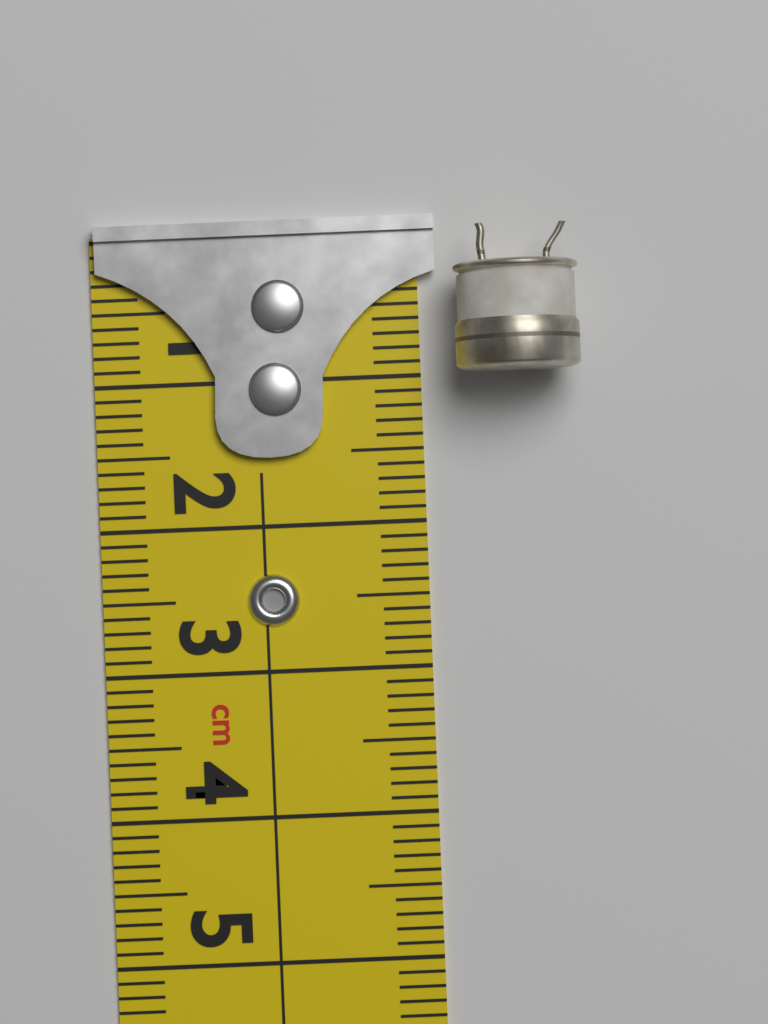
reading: 1.0 cm
